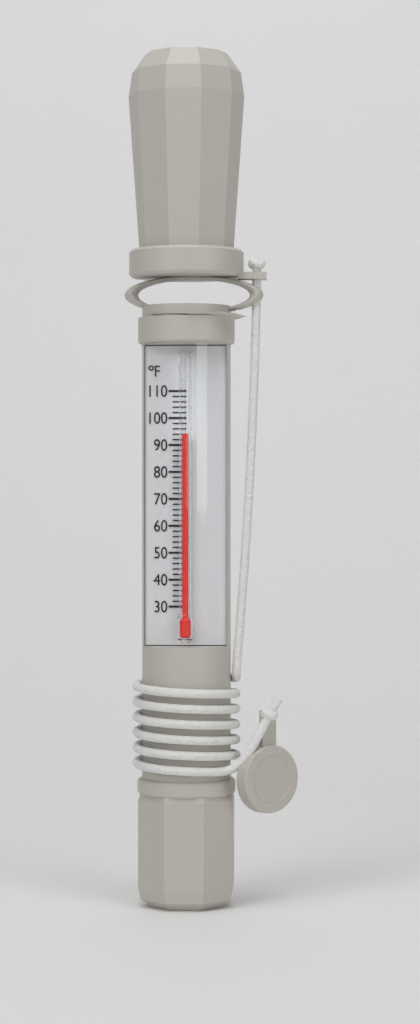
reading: 94 °F
